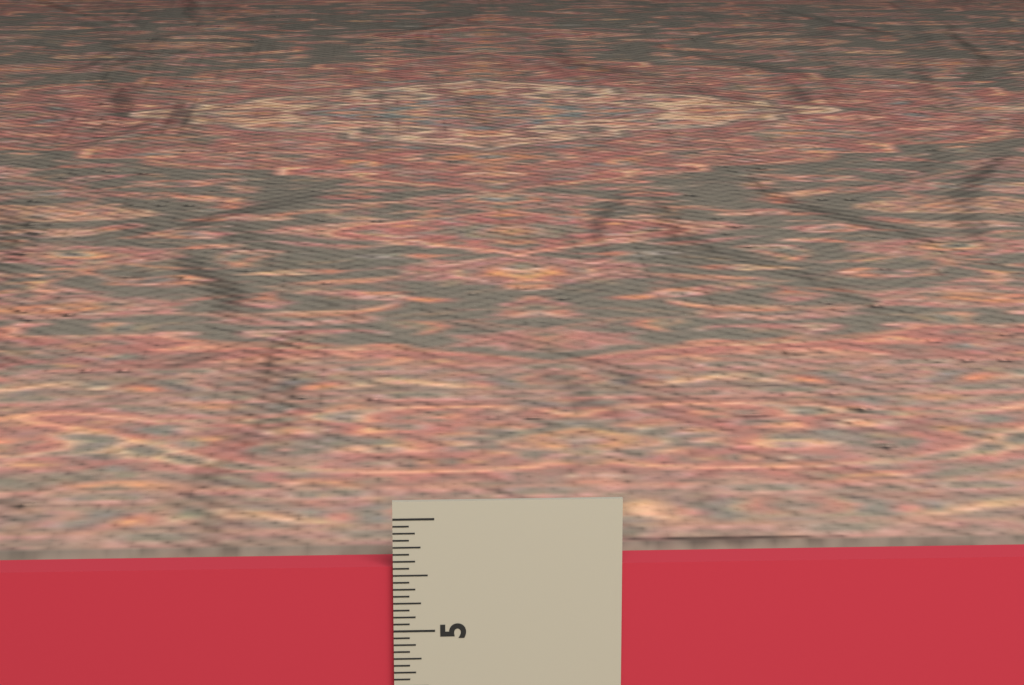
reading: 5.5625 in
